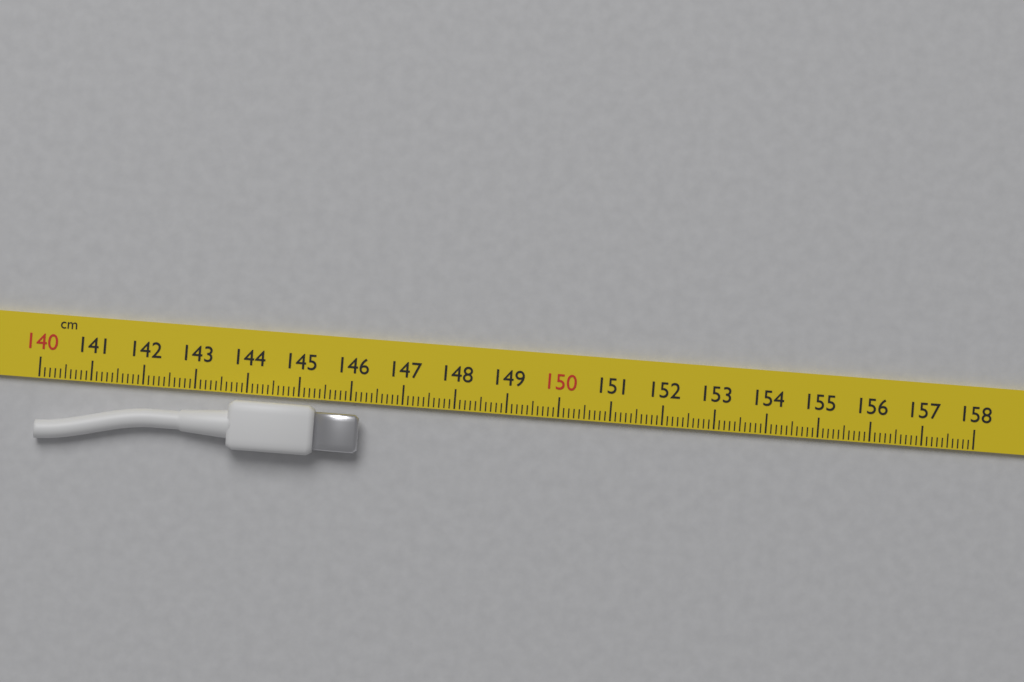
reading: 146.2 cm
